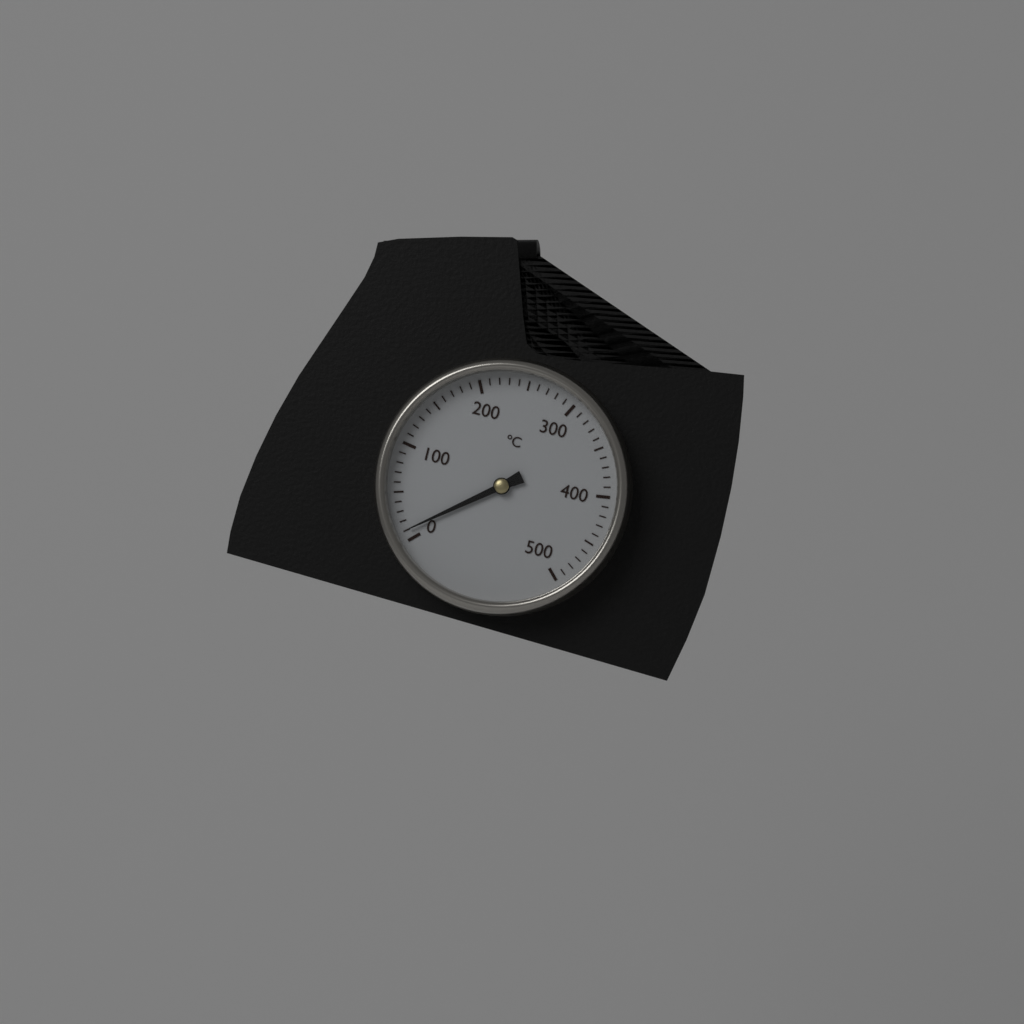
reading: 10 °C
